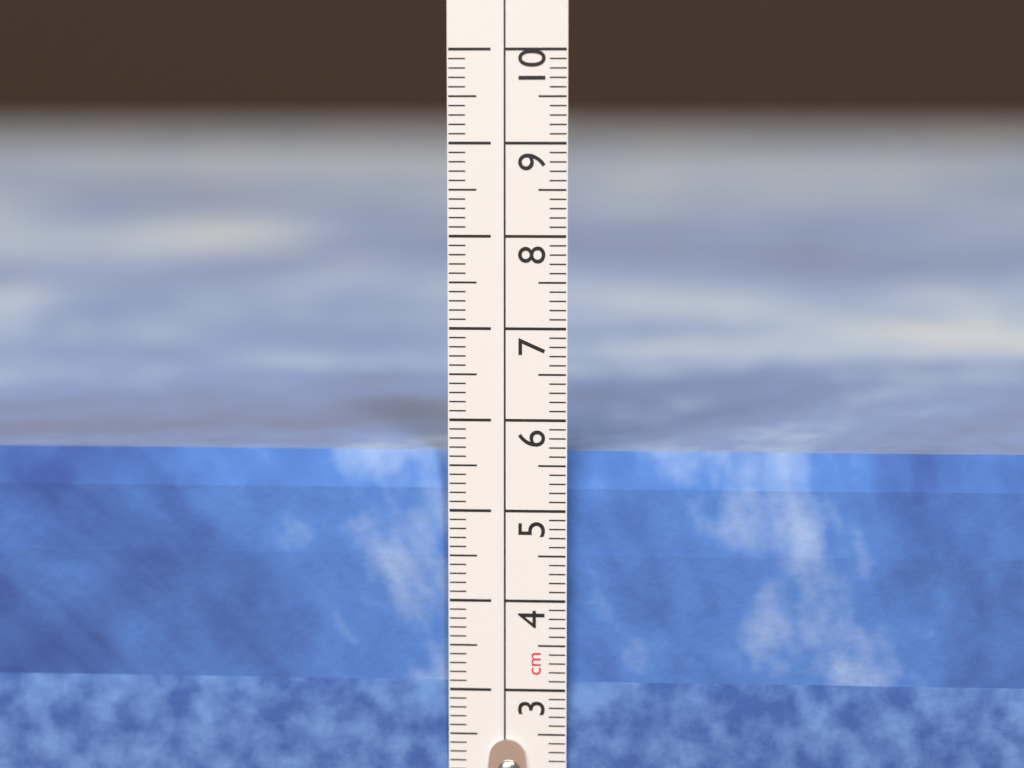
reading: 5.6 cm
